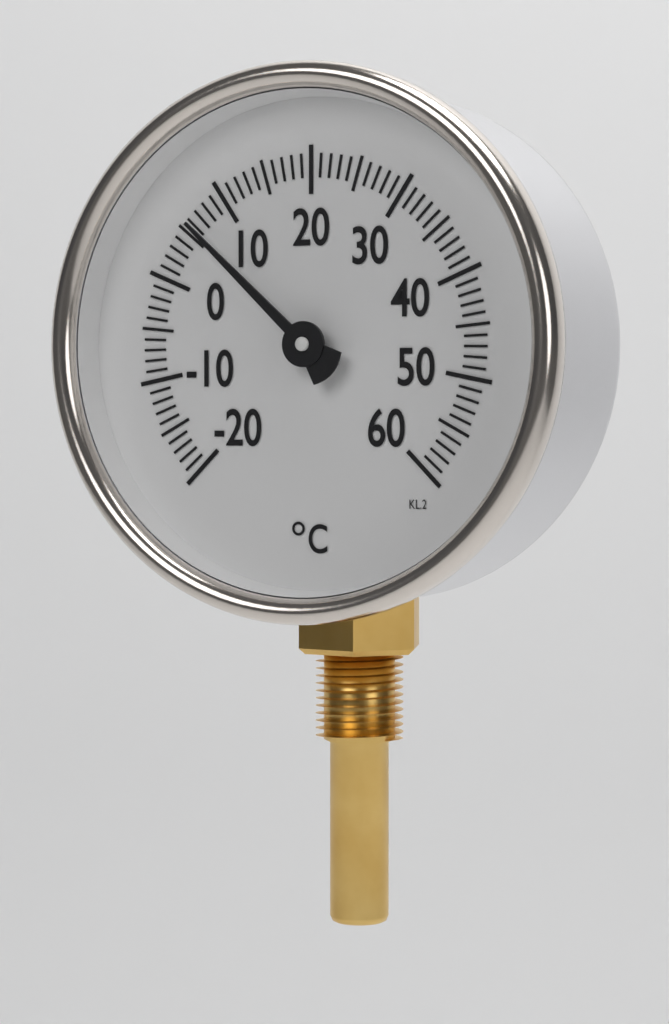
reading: 6 °C
